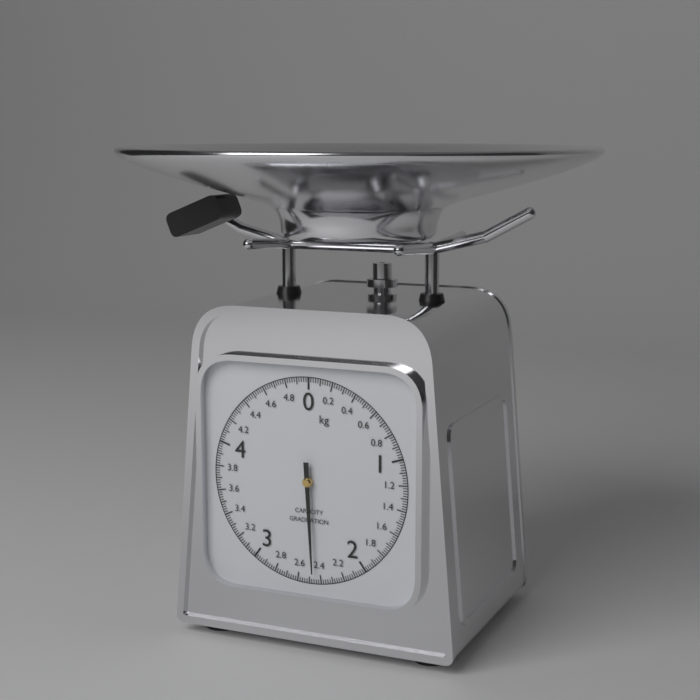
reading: 2.46 kg
